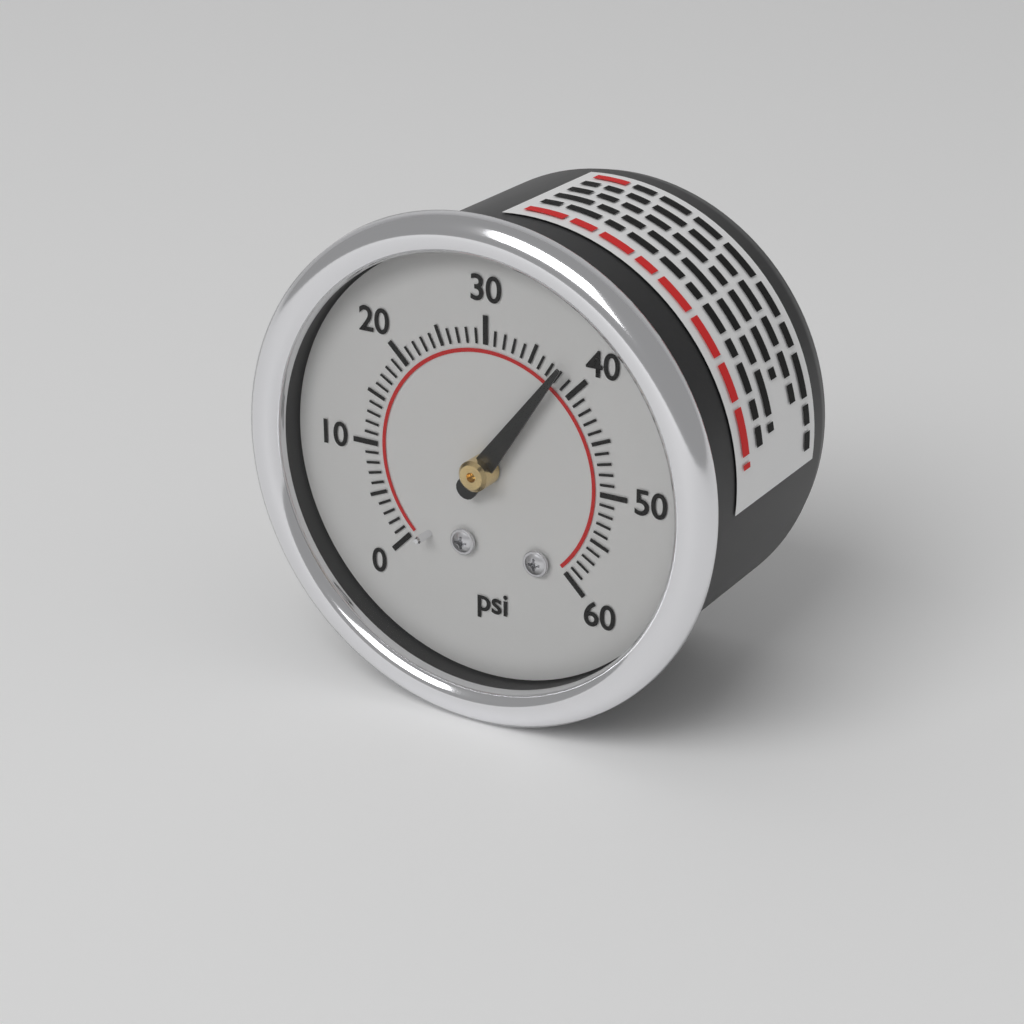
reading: 38 psi
